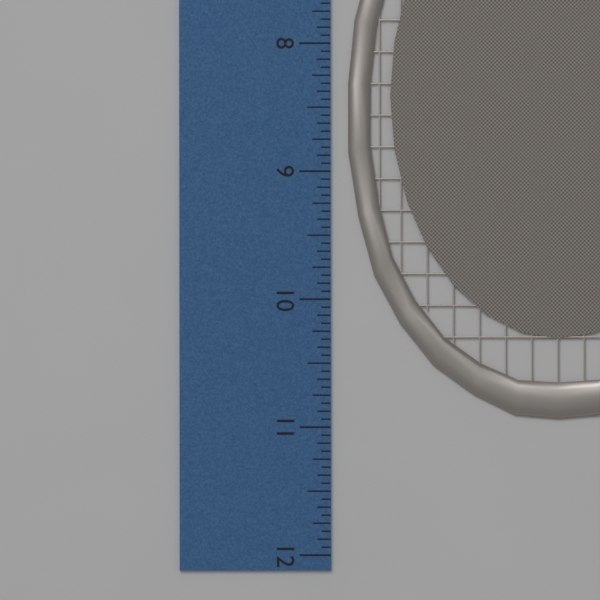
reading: 10.9375 inch
